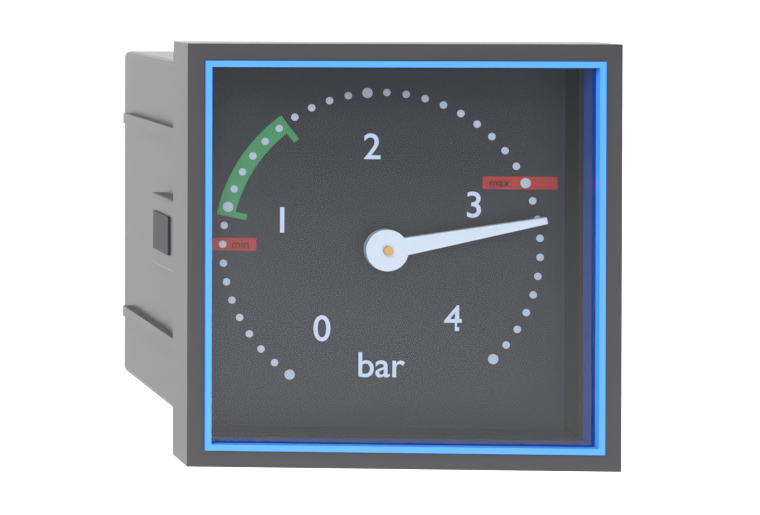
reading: 3.2 bar
